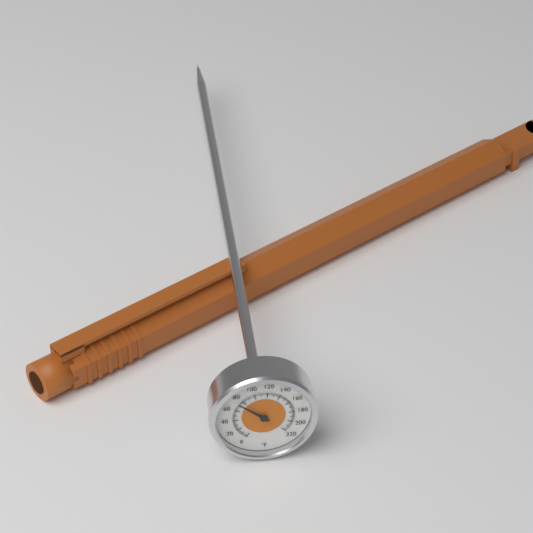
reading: 74 °F
